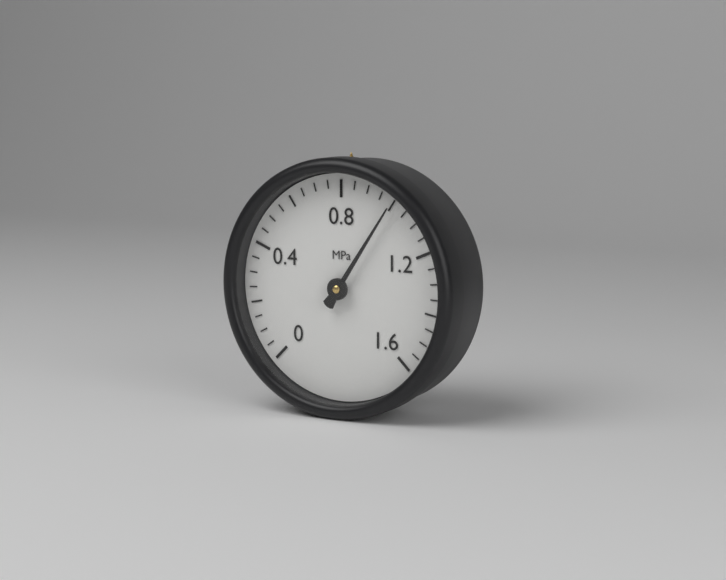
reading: 1.00 MPa
